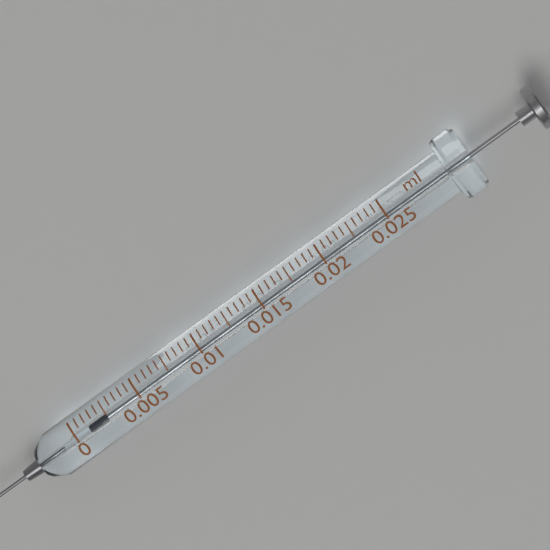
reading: 0.0010 ml
